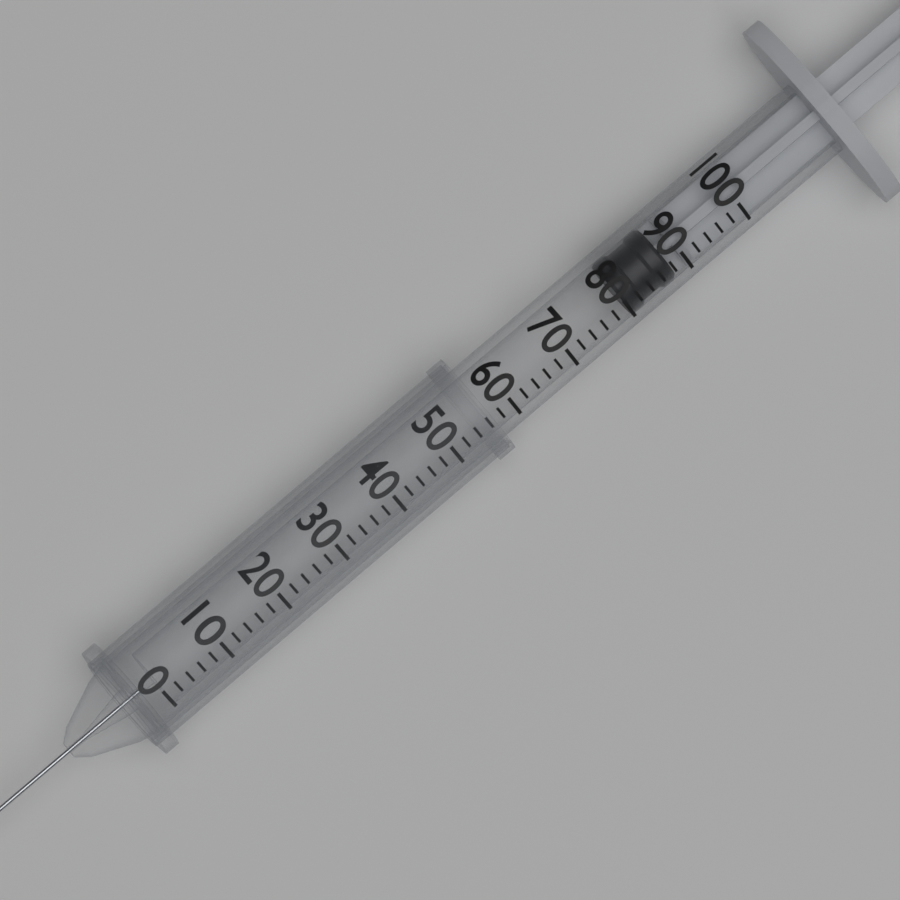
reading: 80 (no unit)
